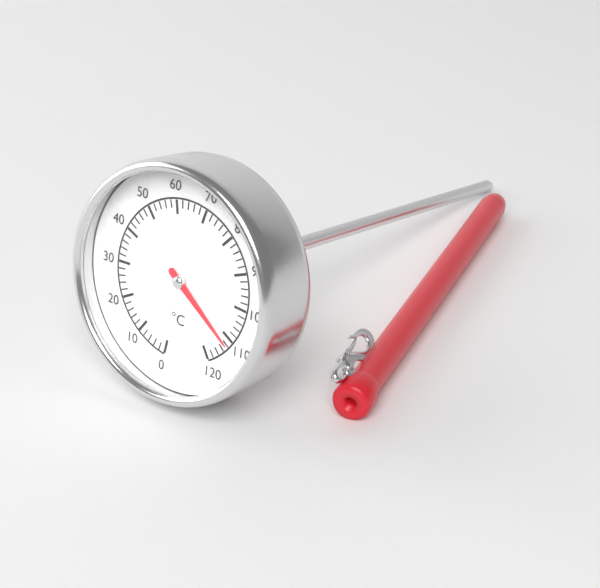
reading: 112 °C
